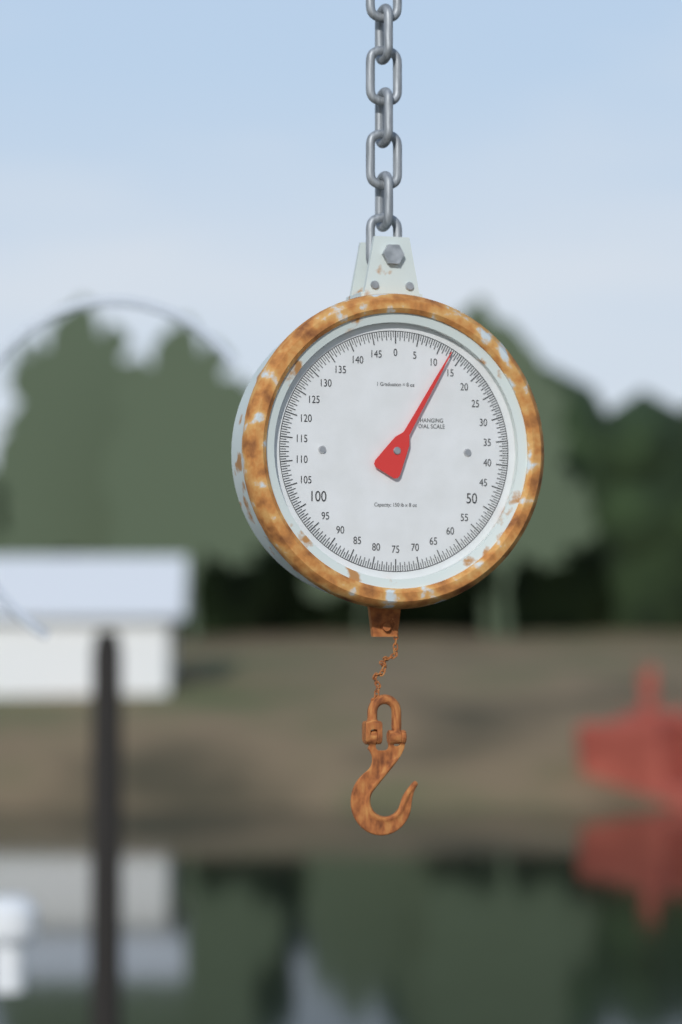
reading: 12.5 lb
